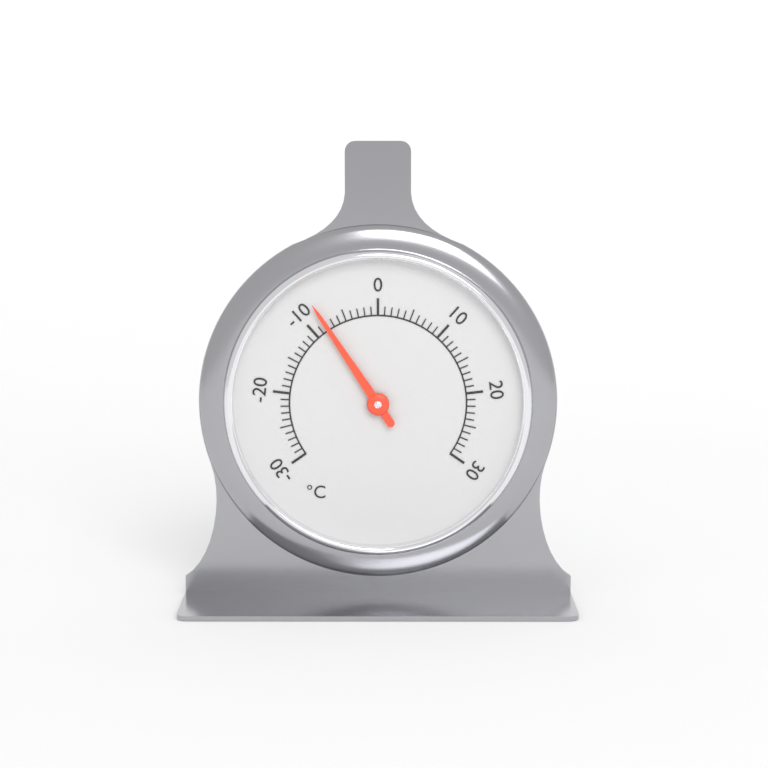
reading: -8 °C
